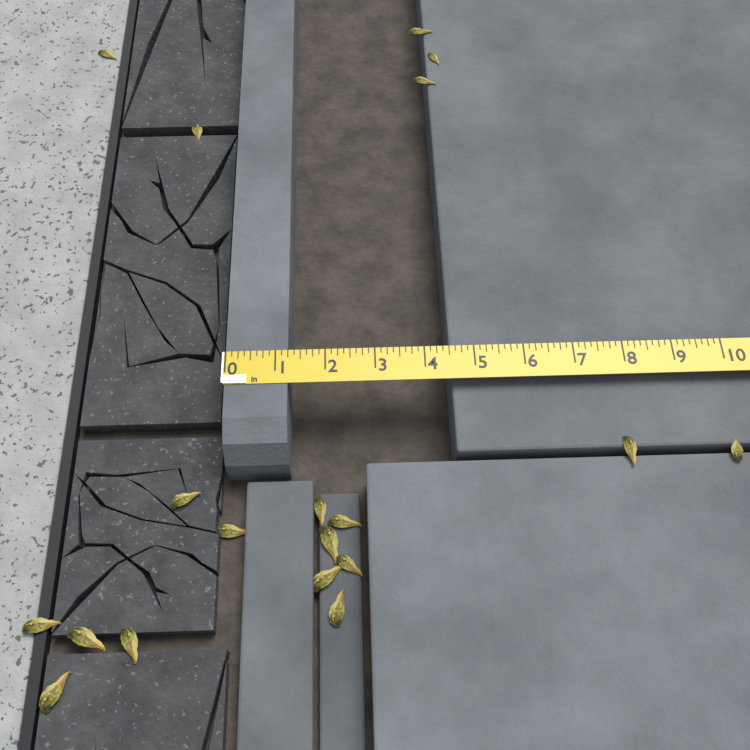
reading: 1.250 in
